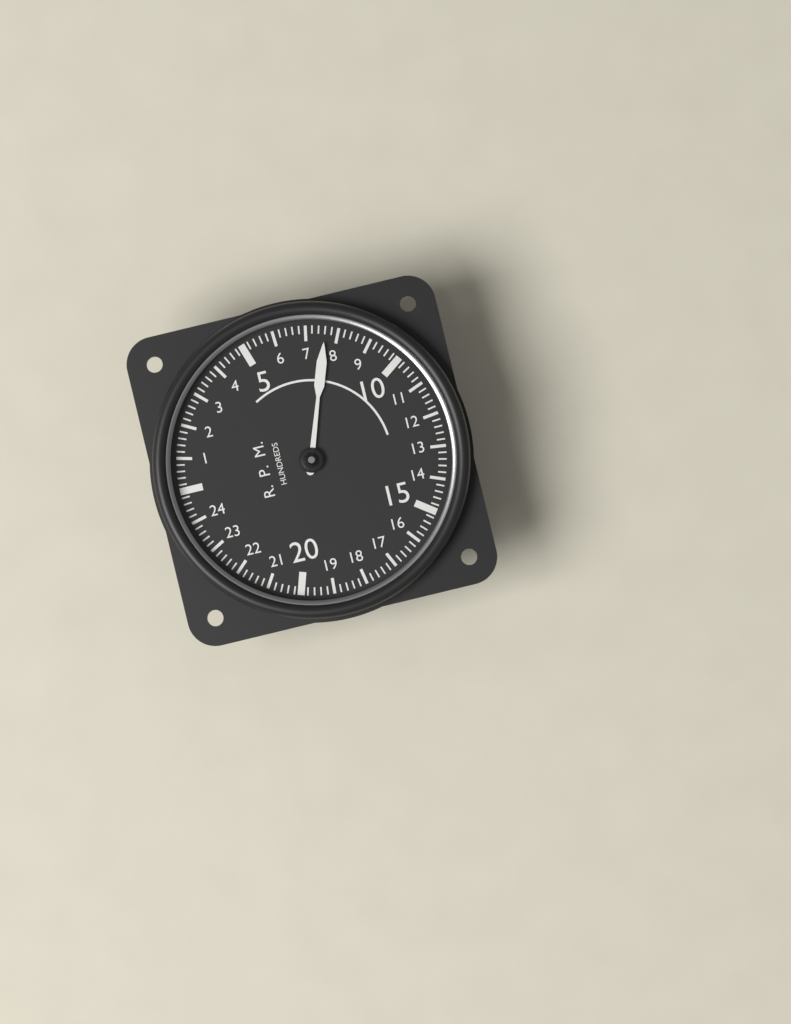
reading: 7.6 RPM x100
